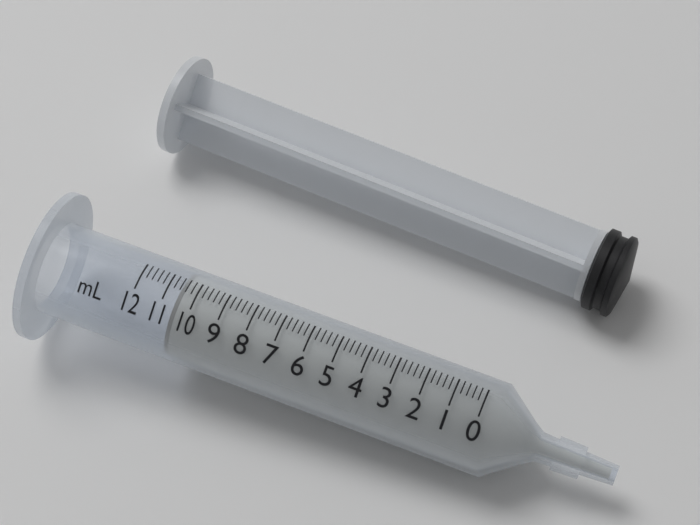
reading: 10.6 ml
